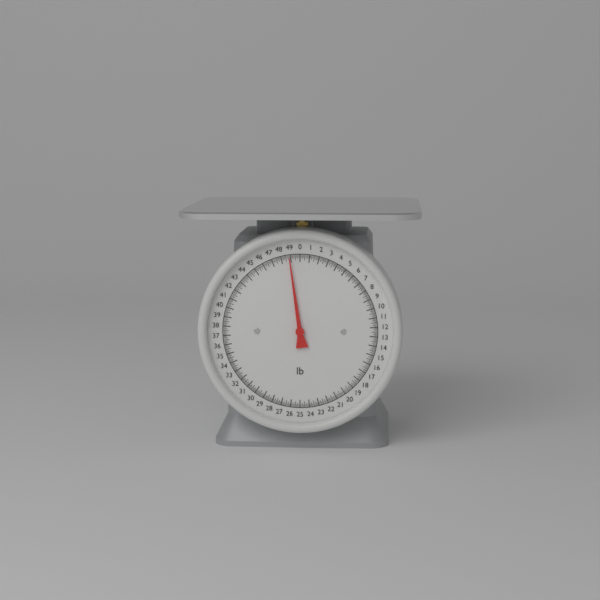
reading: 48.875 lb
